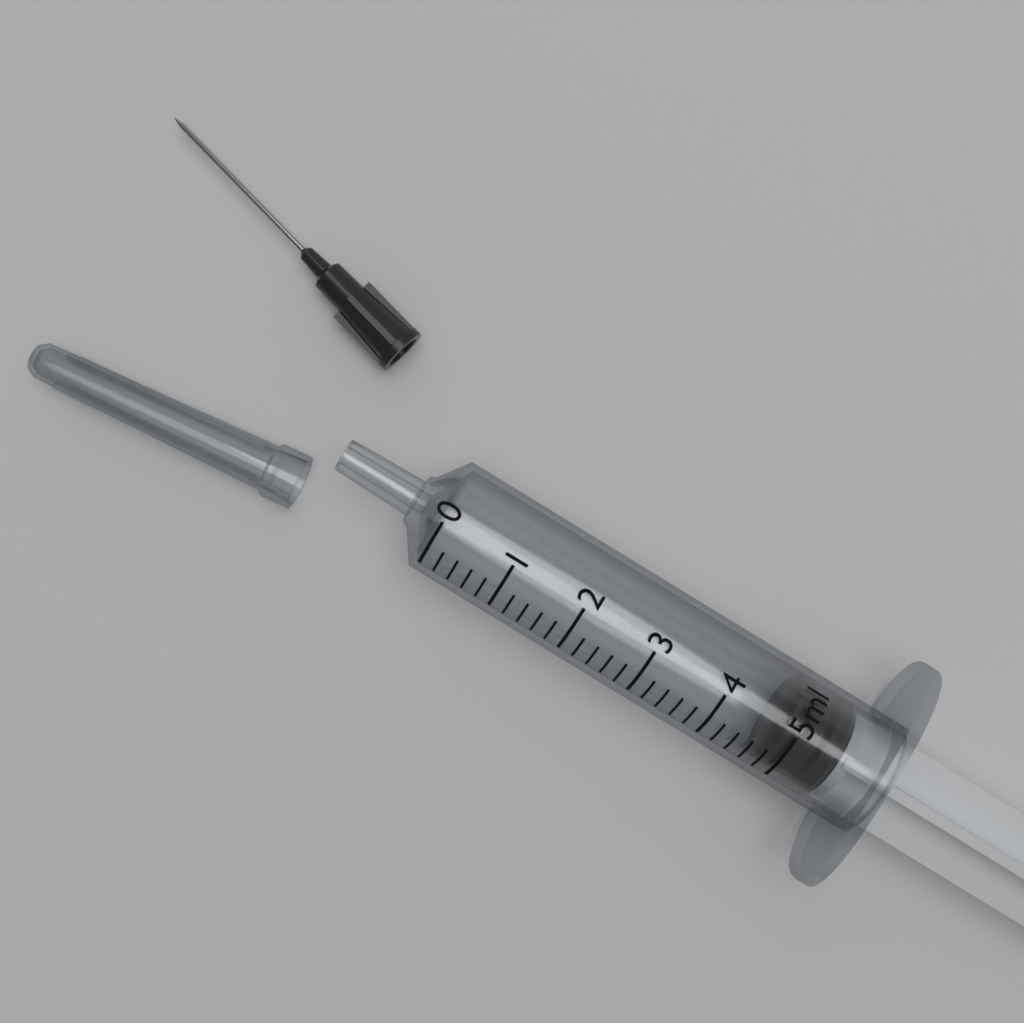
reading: 4.8 ml
